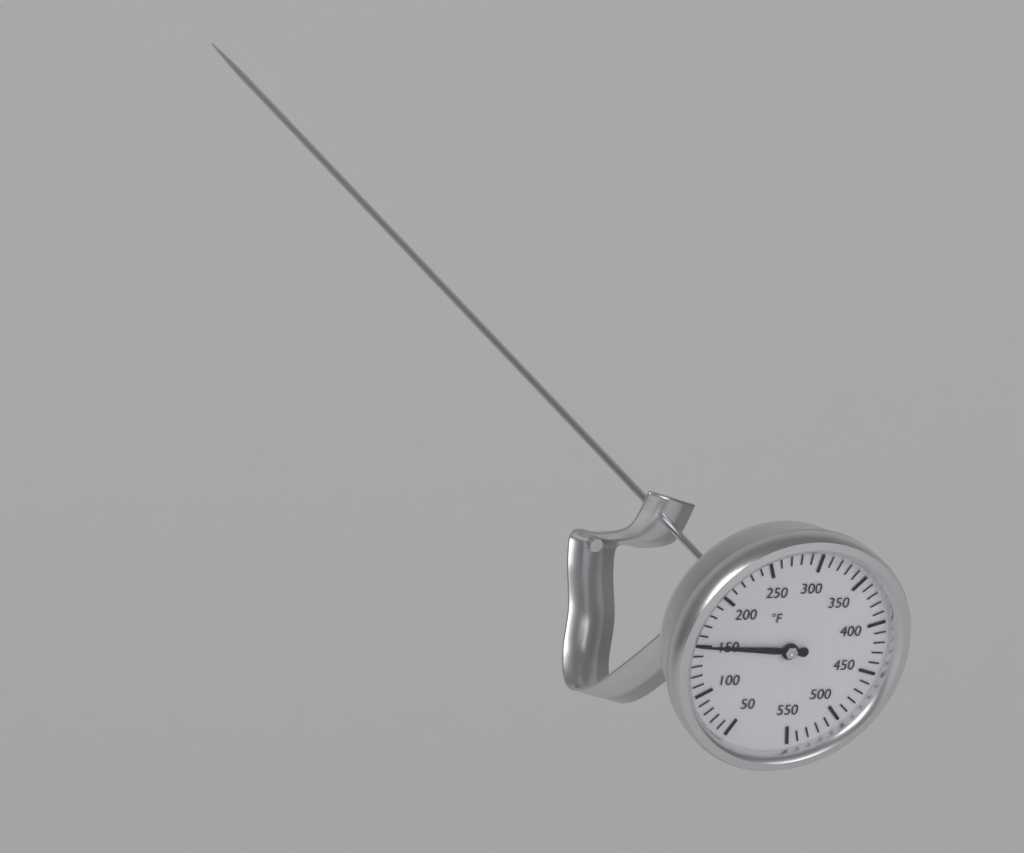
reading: 150 °F
